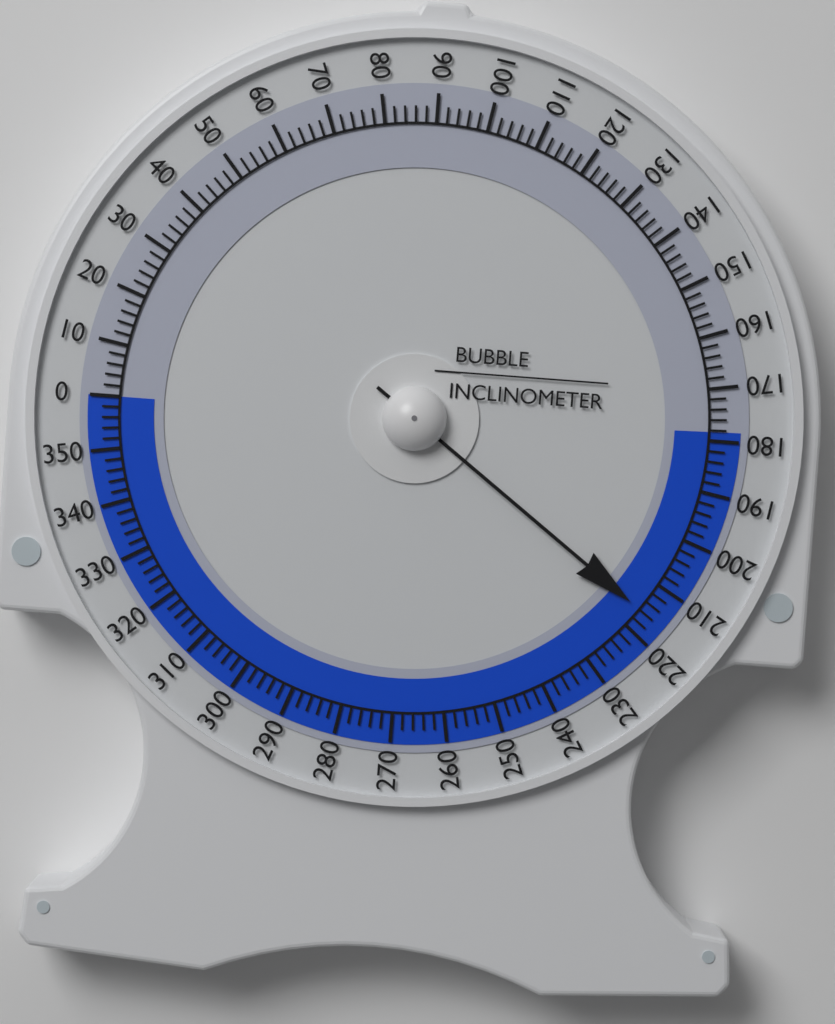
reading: 216 (no unit)
